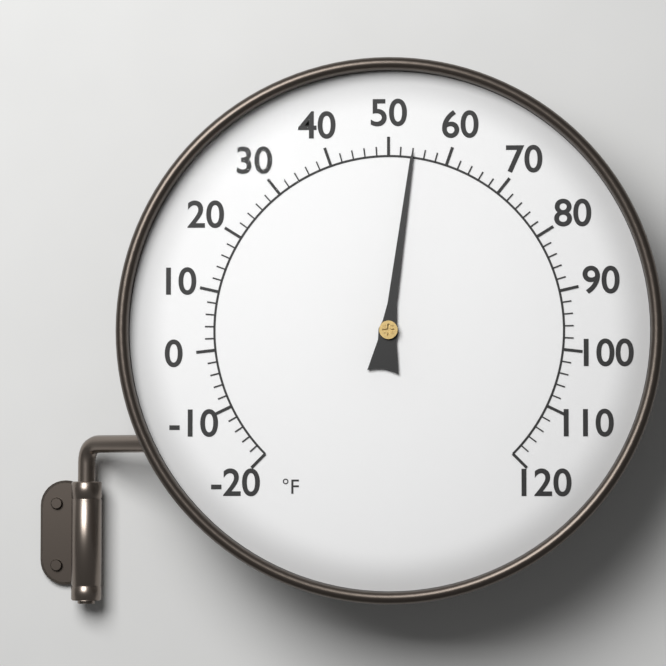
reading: 54 °F
